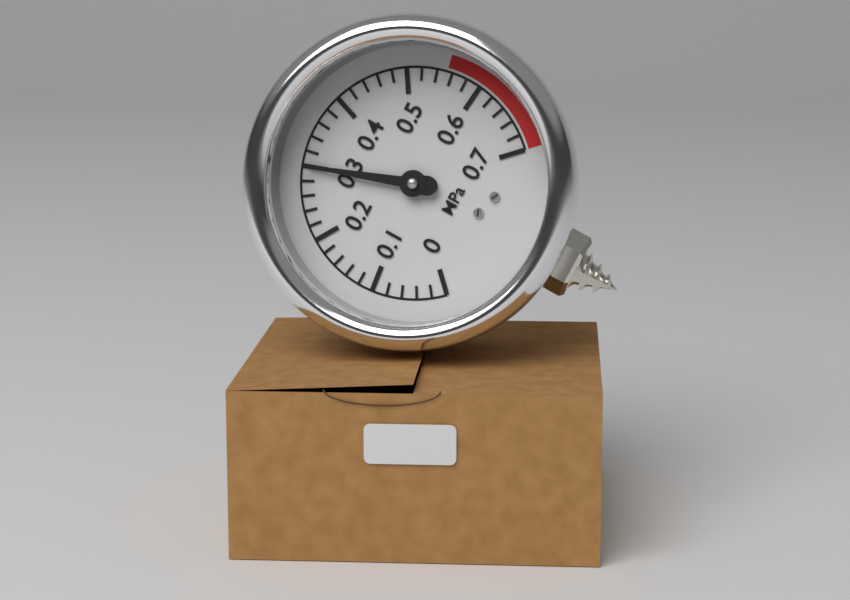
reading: 0.30 MPa
